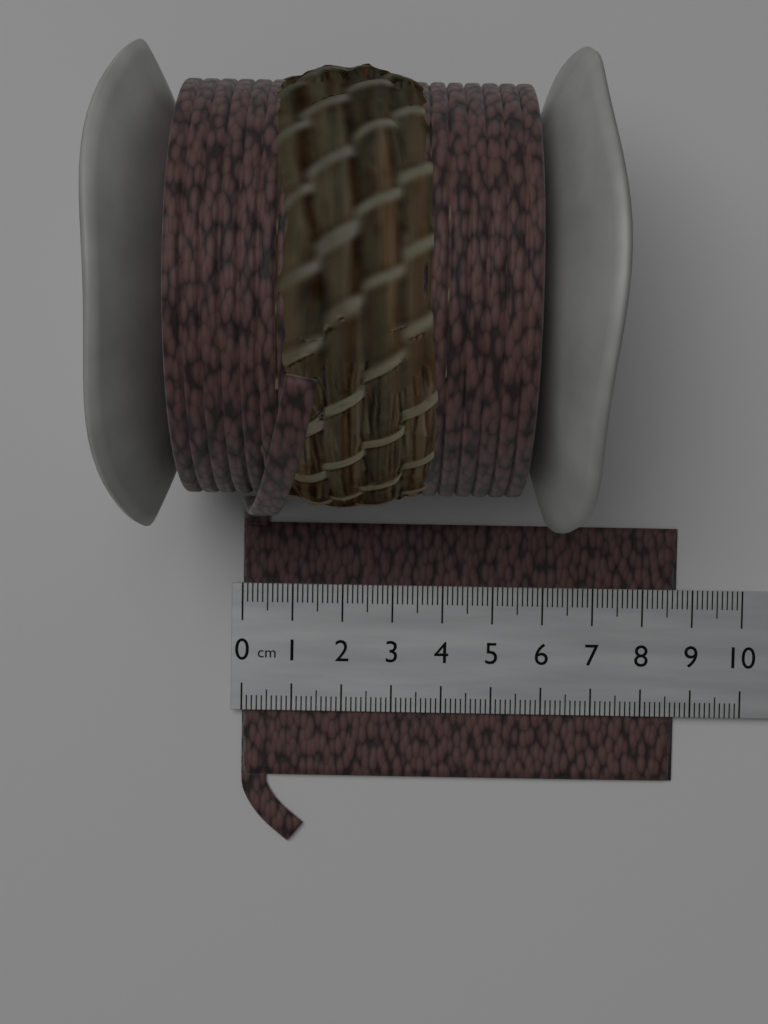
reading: 8.7 cm
